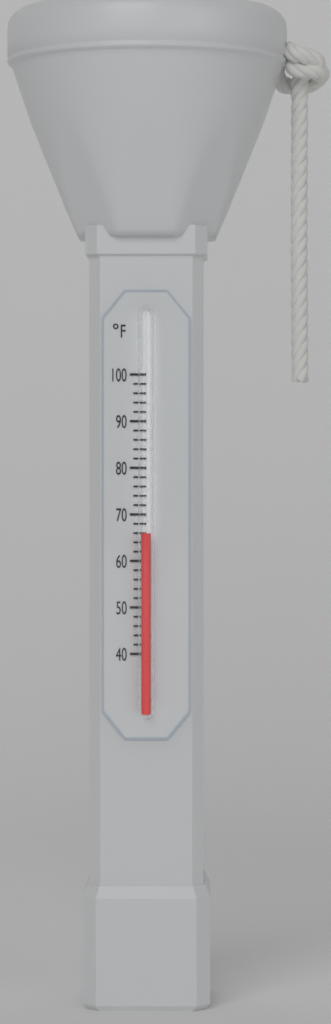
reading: 66 °F
